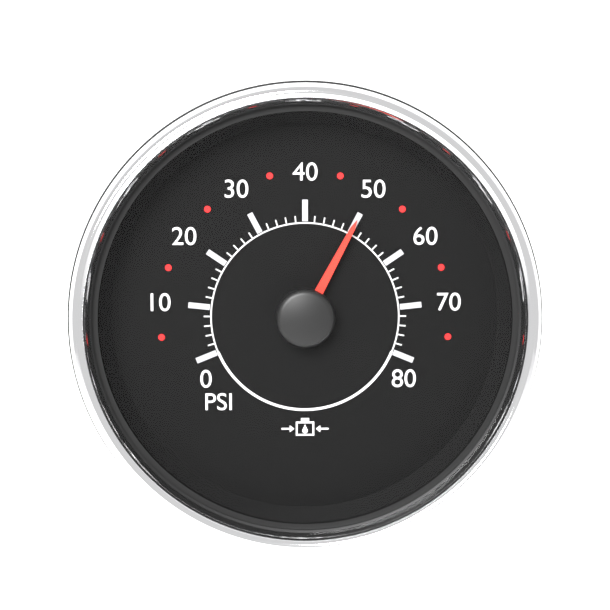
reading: 50 psi
